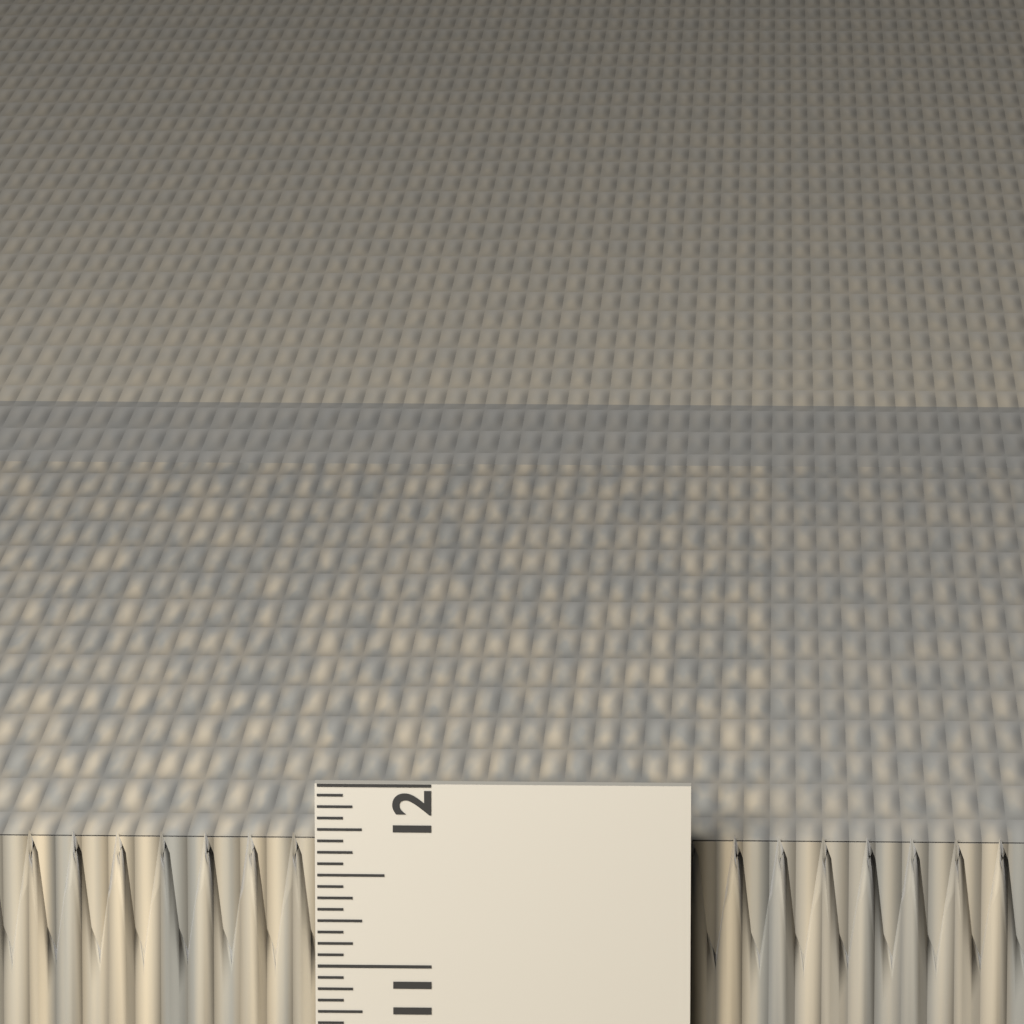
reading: 11.6875 in
